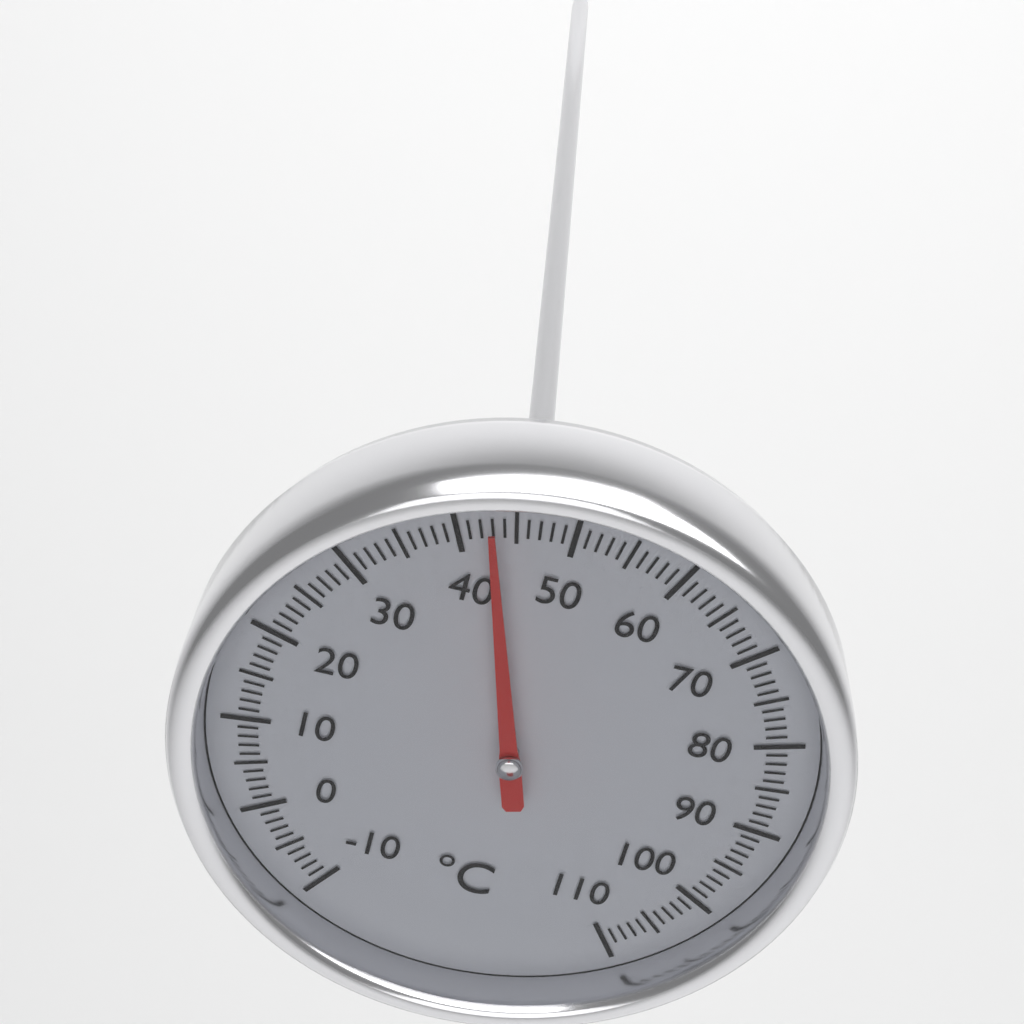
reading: 43 °C
